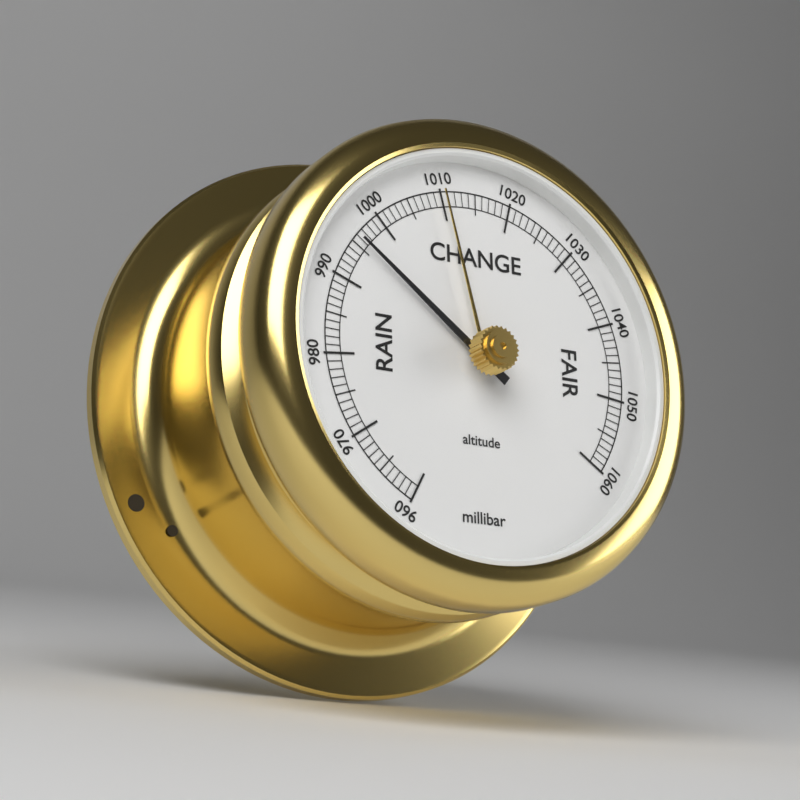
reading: 996 millibar
